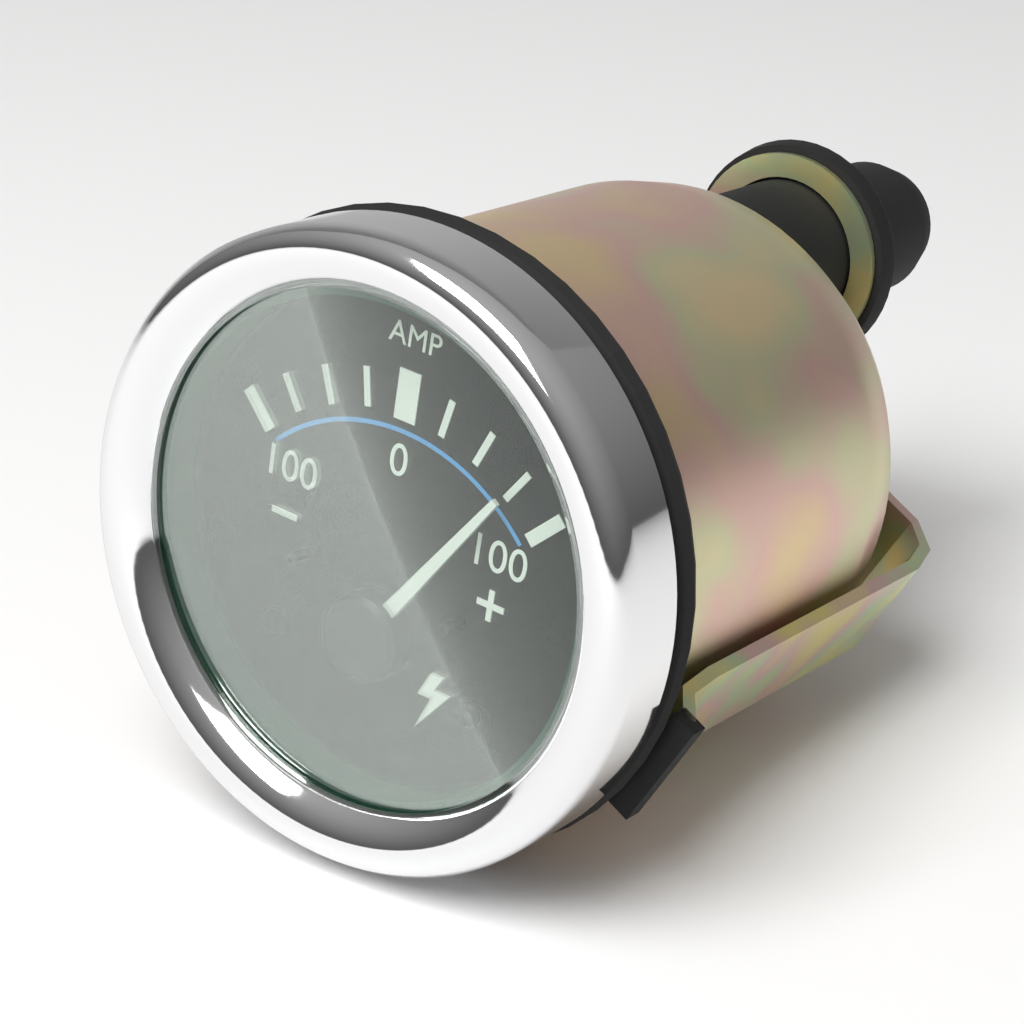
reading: 75 A
